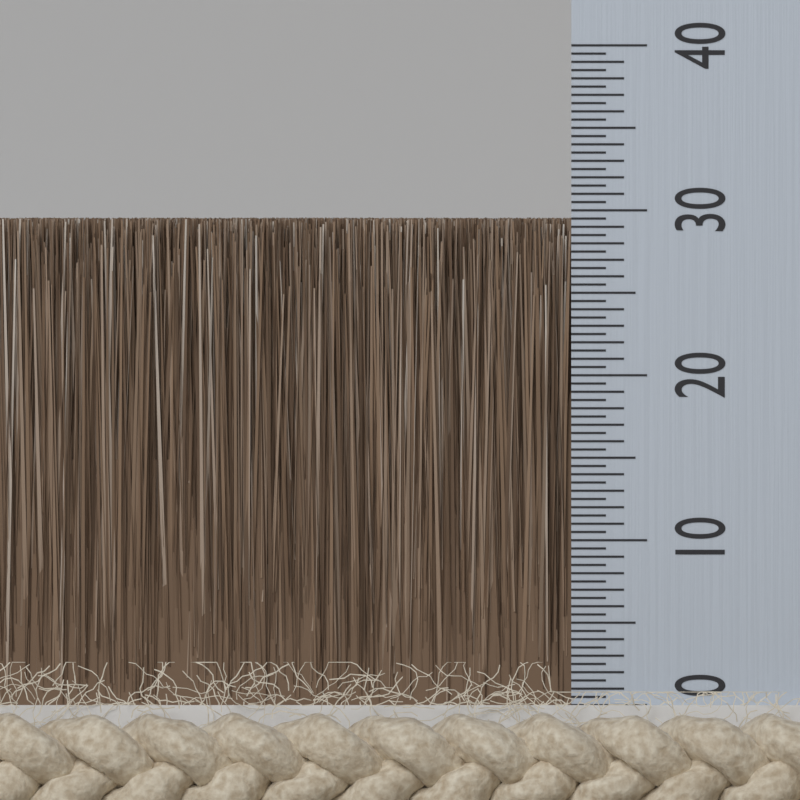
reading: 29.5 (no unit)
